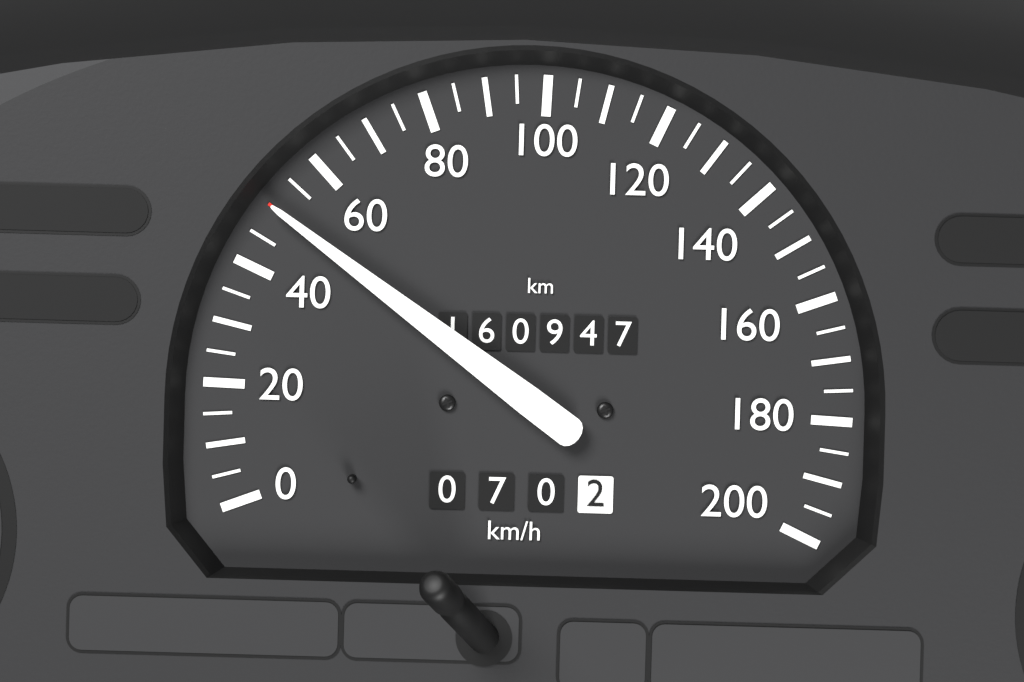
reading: 50 km/h
